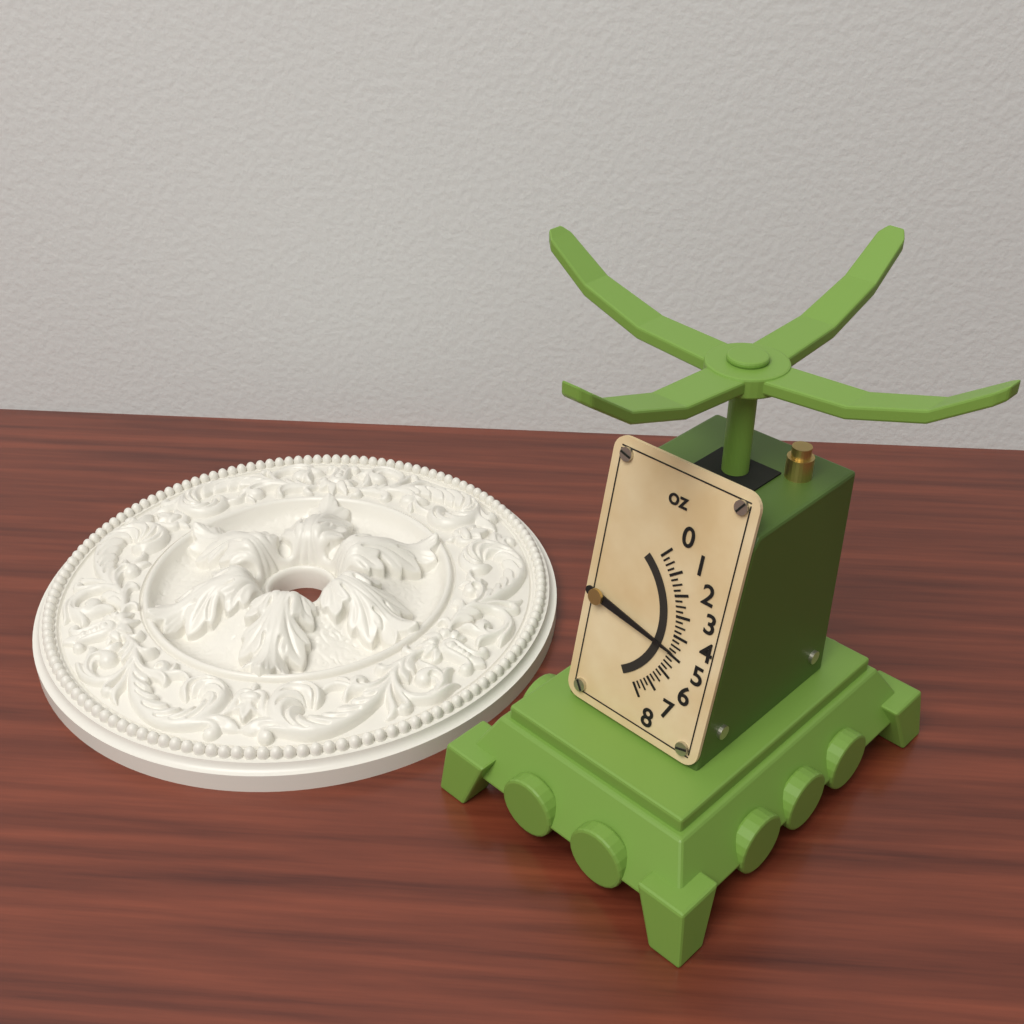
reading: 4.75 oz
